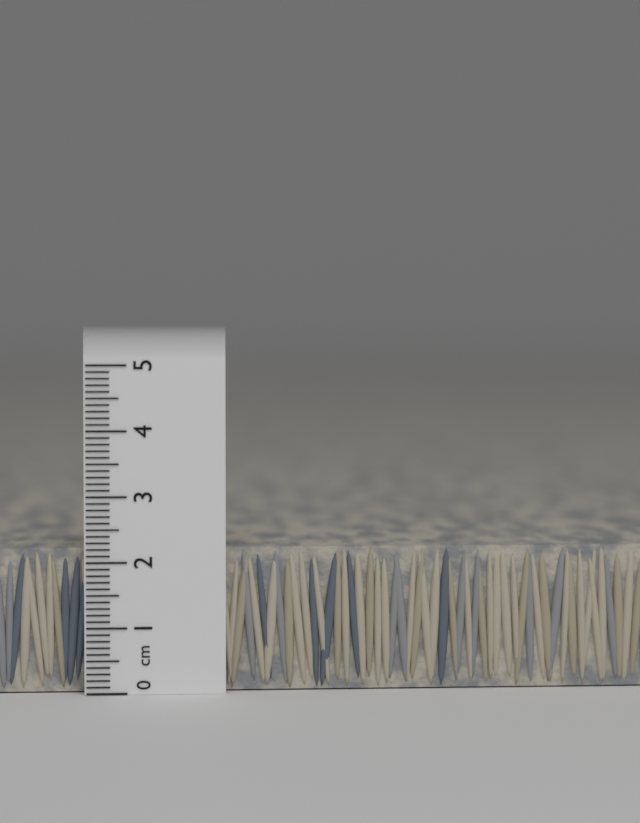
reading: 2.2 cm
